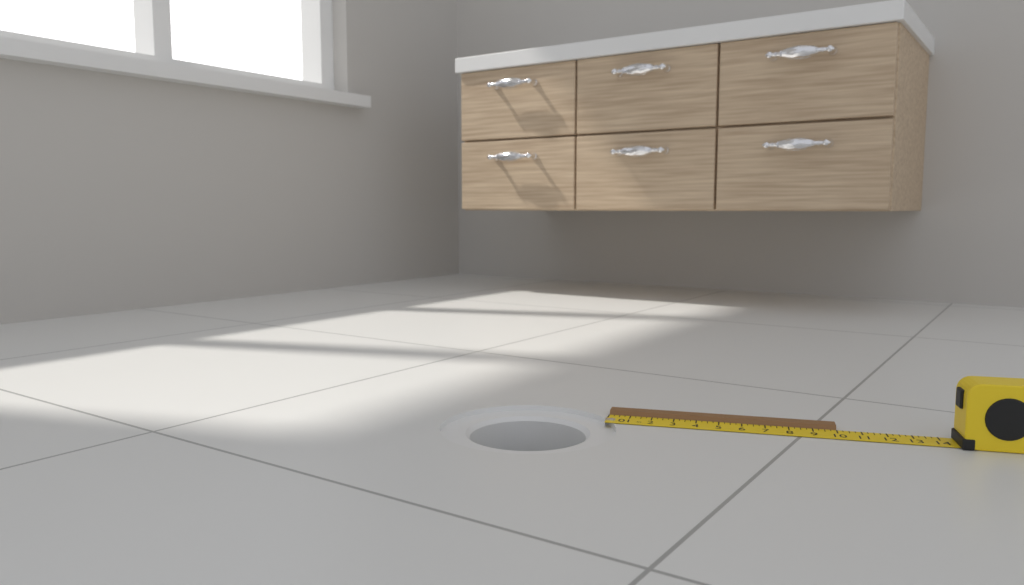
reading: 10.00 in
